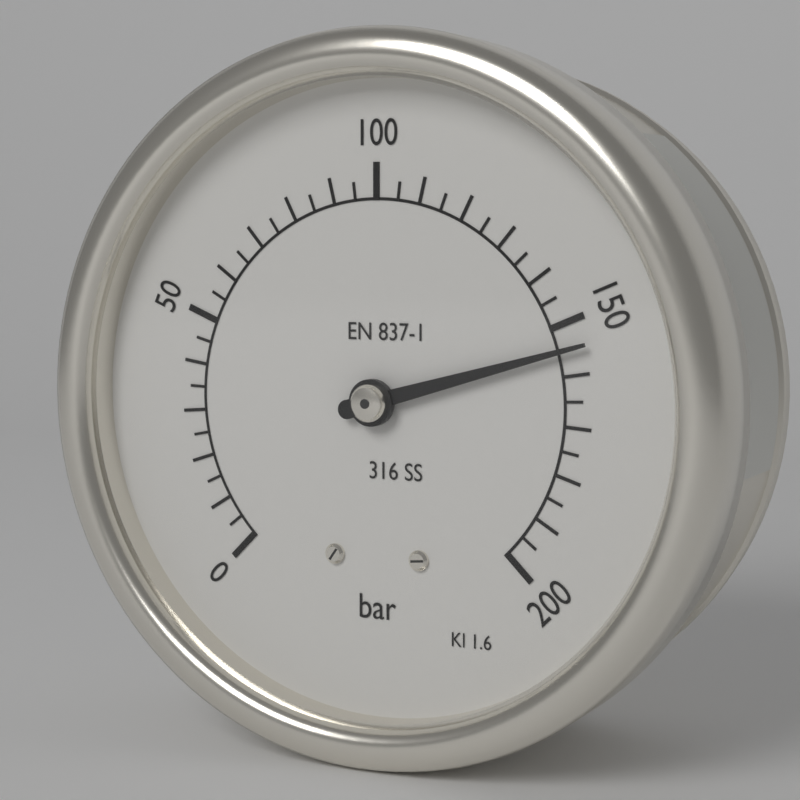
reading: 155 bar
